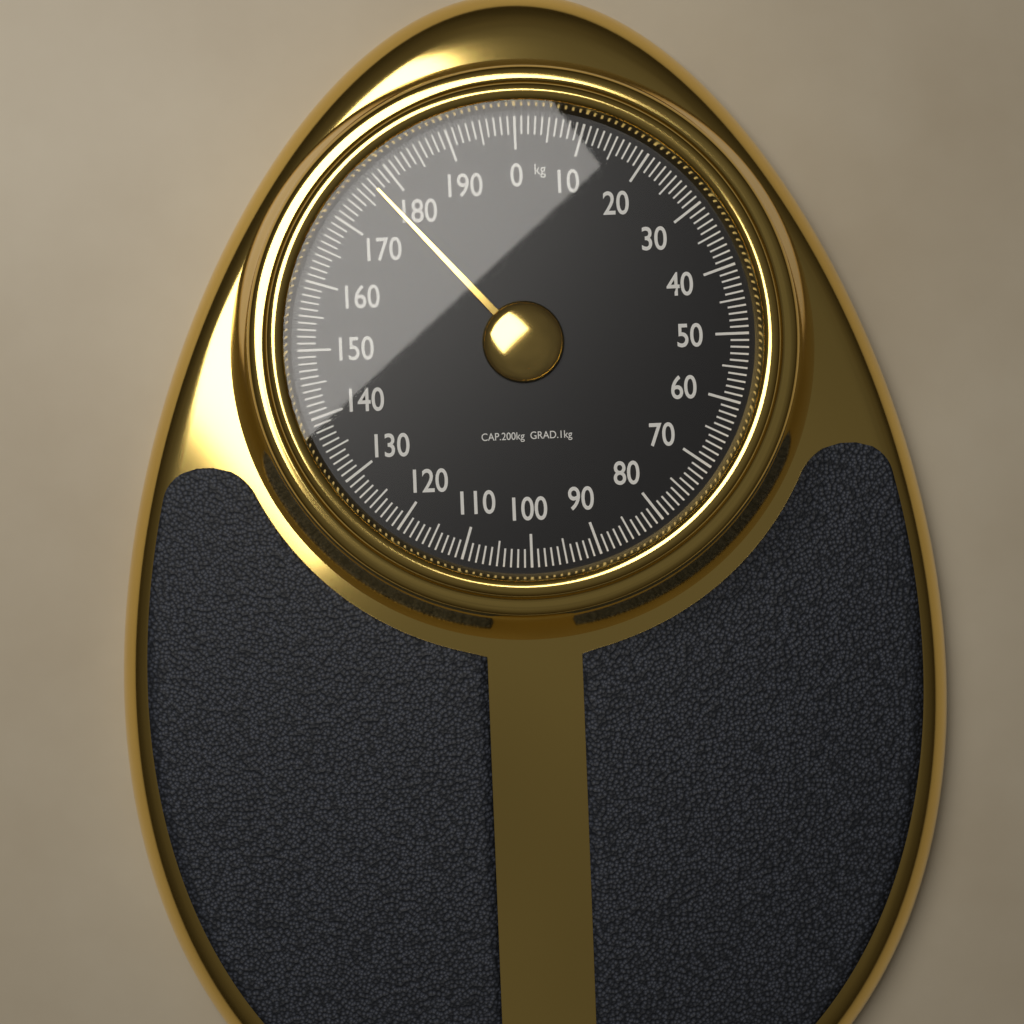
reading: 177 kg
